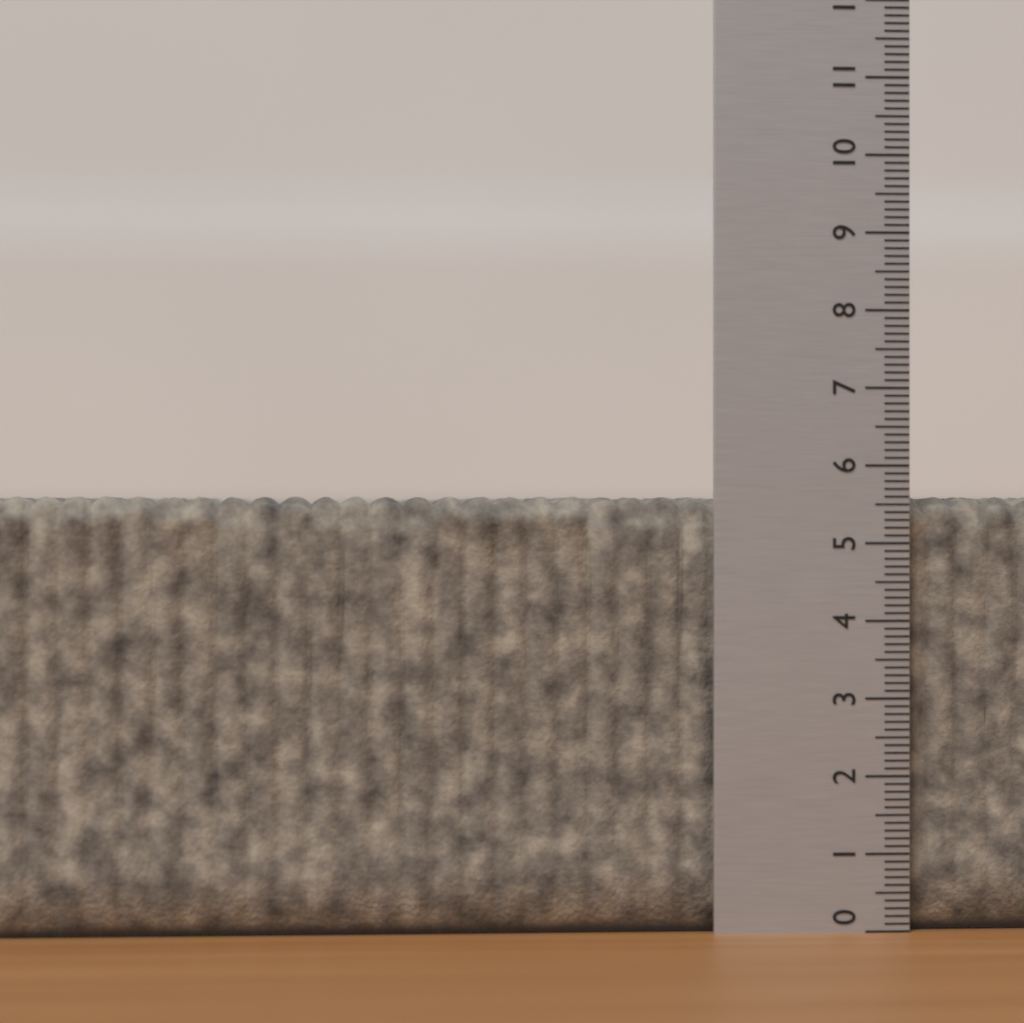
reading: 5.6 (no unit)
